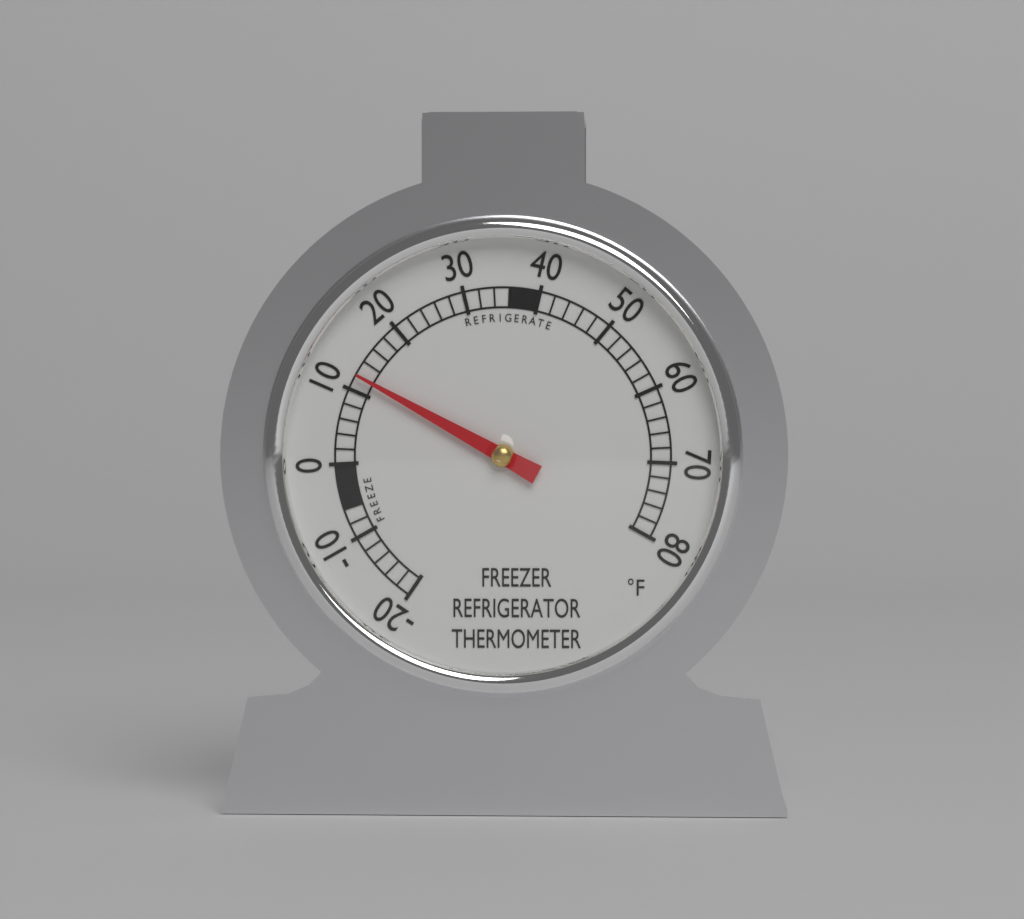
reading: 12 °F
